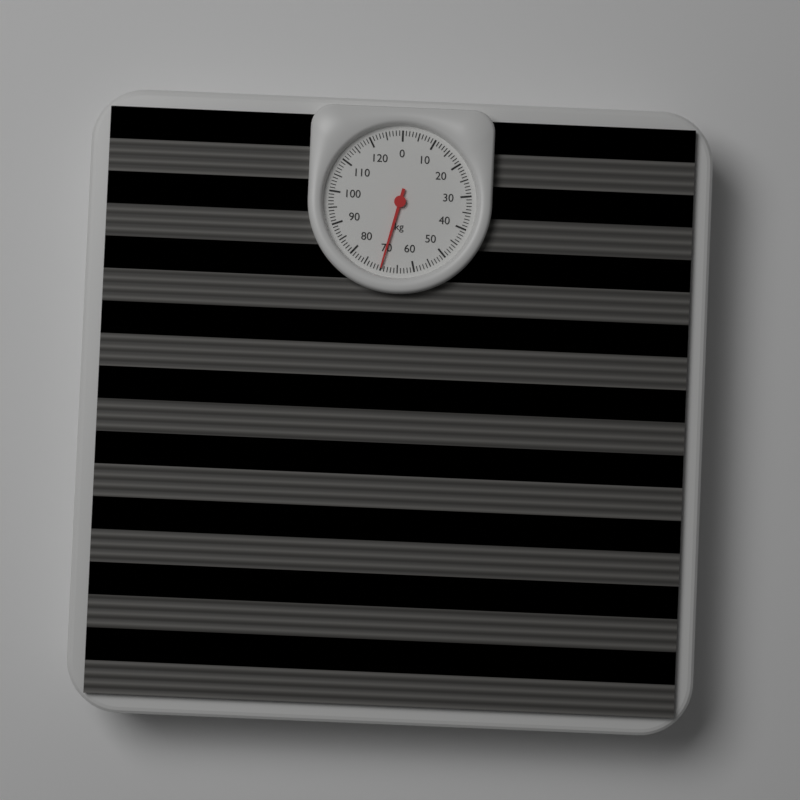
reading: 70 kg
